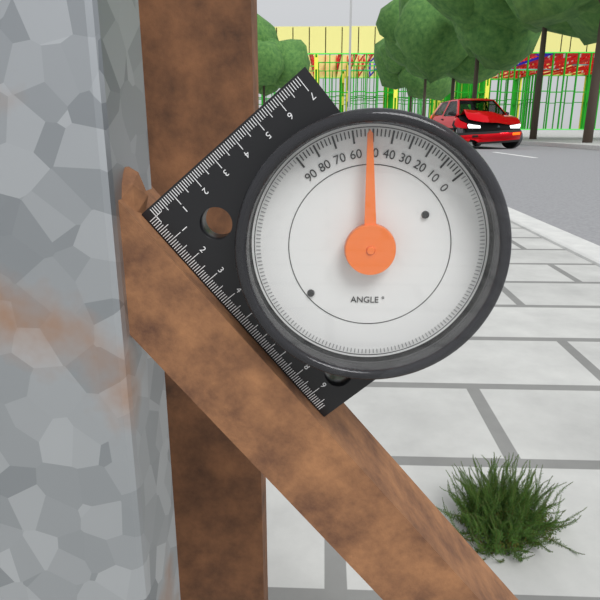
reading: 52 °
